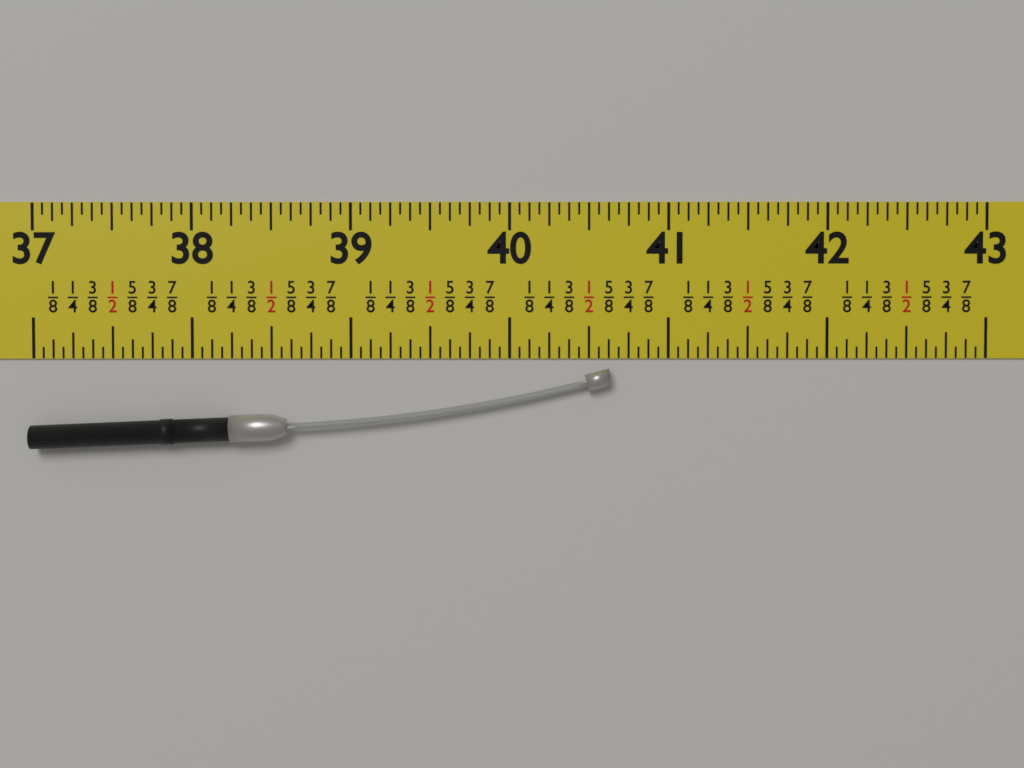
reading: 40.6250 in
